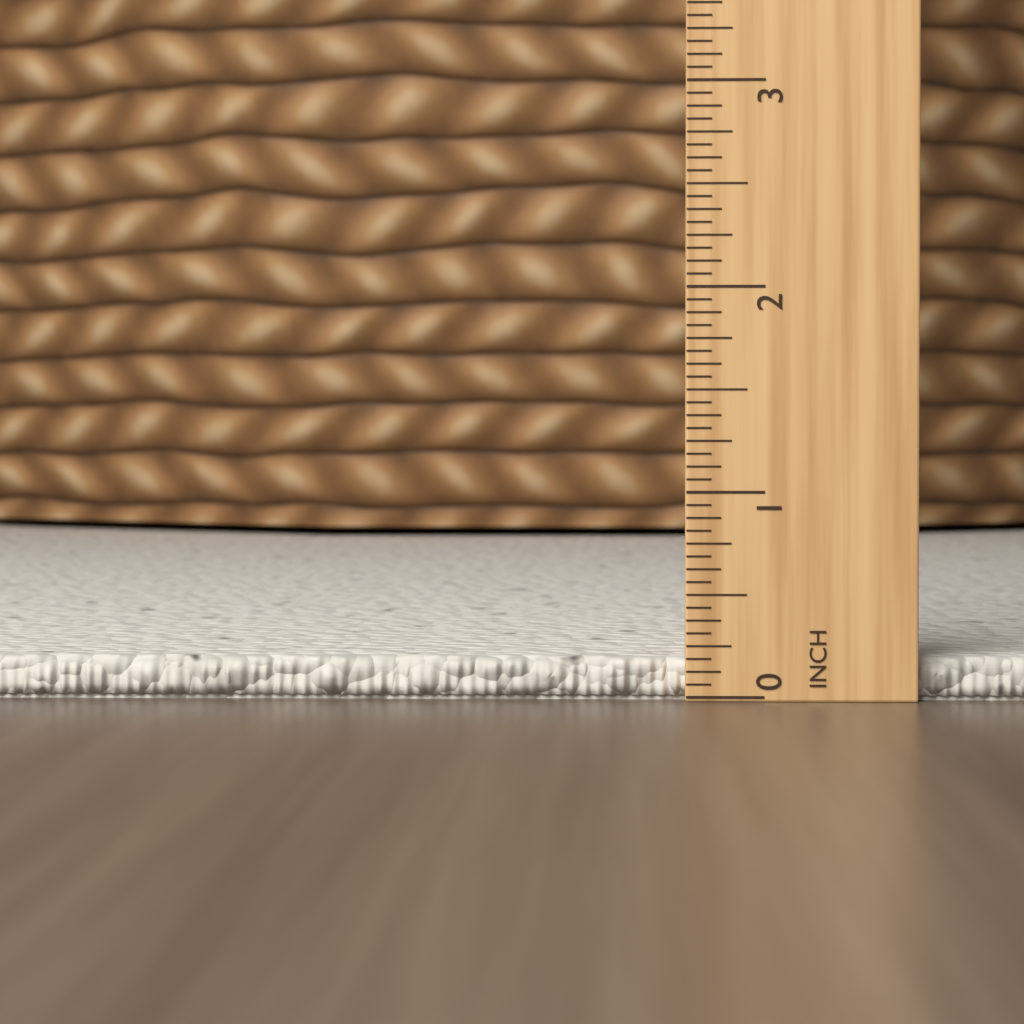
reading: 0.1875 in
